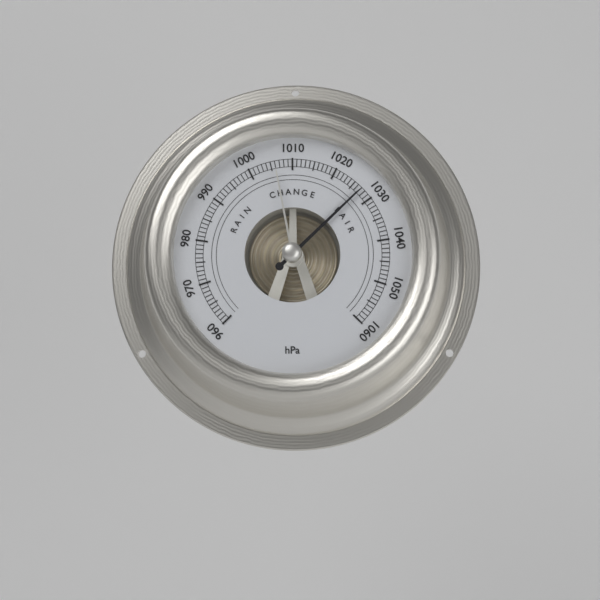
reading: 1027 hPa
